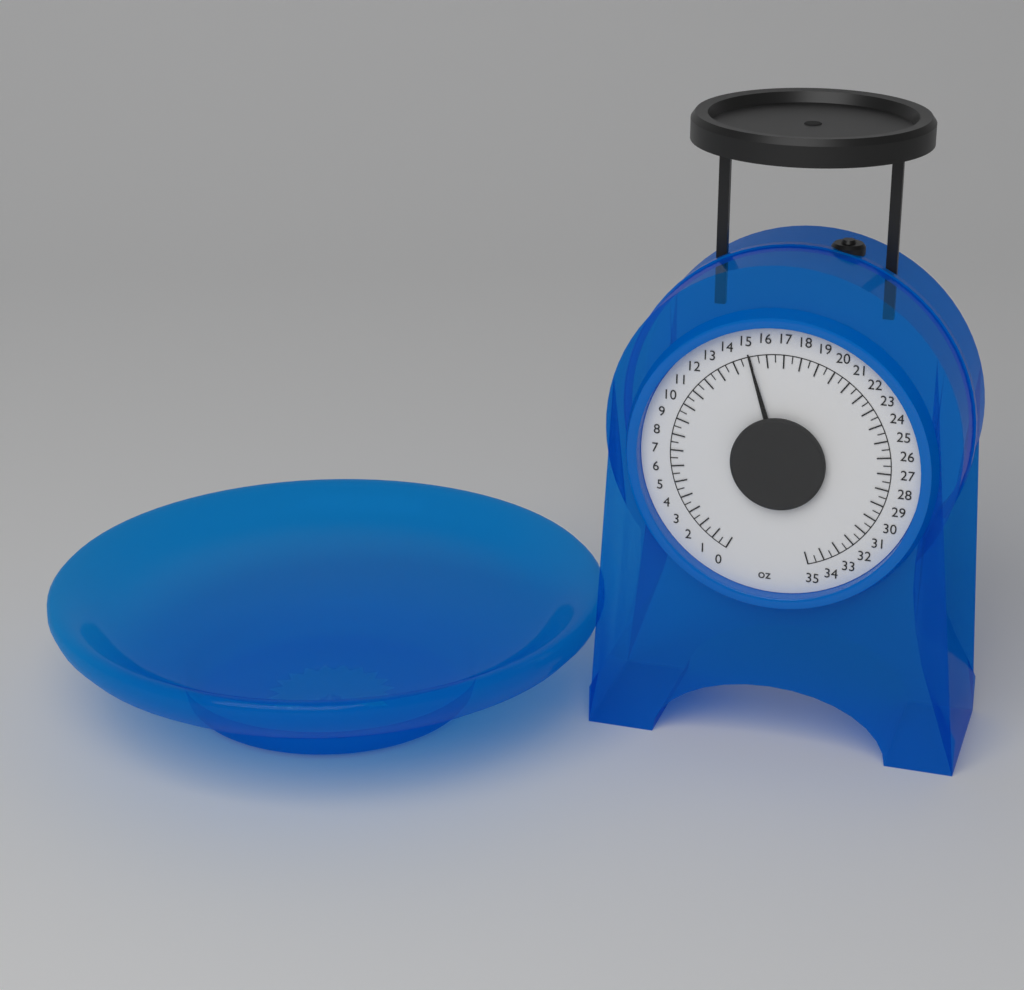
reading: 15.0 oz
